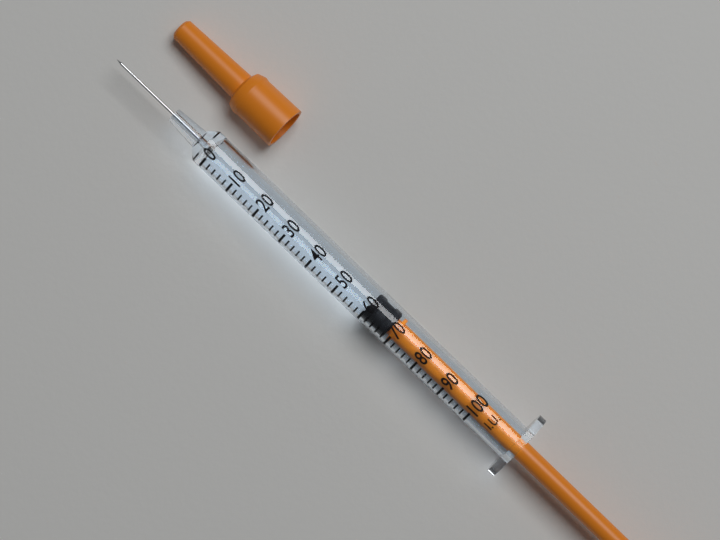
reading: 60 I.U.
